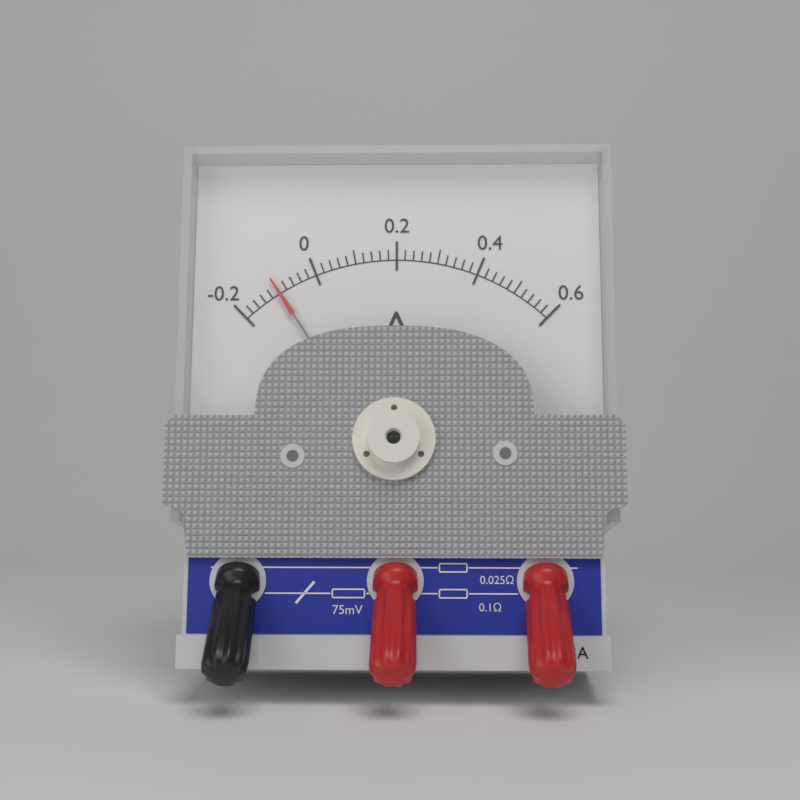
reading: -0.10 A
